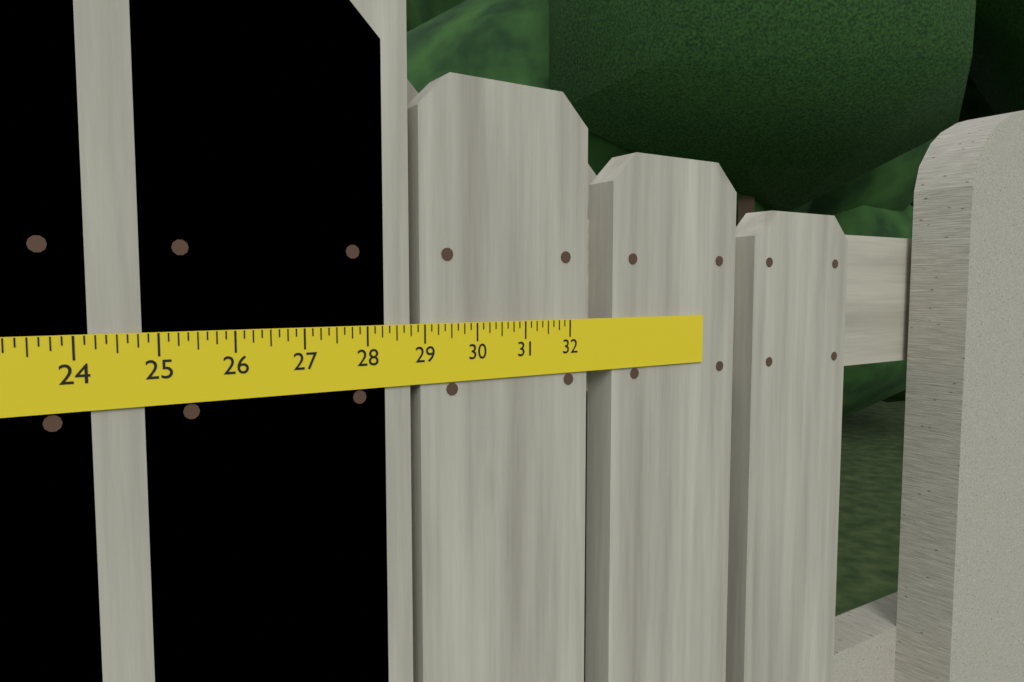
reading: 28.750 in
